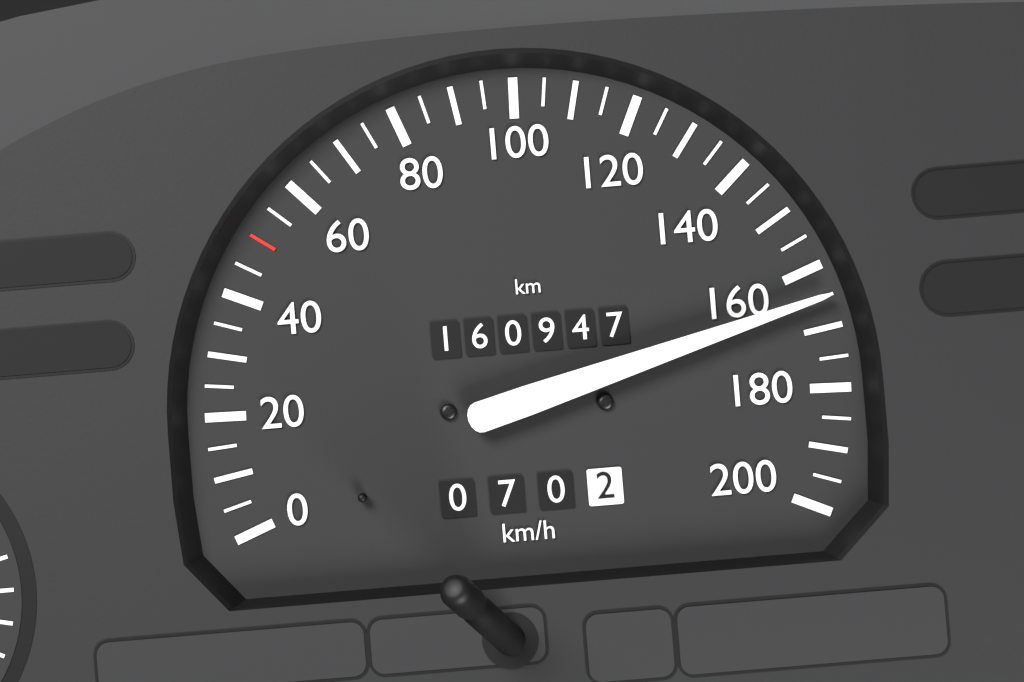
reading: 165 km/h
